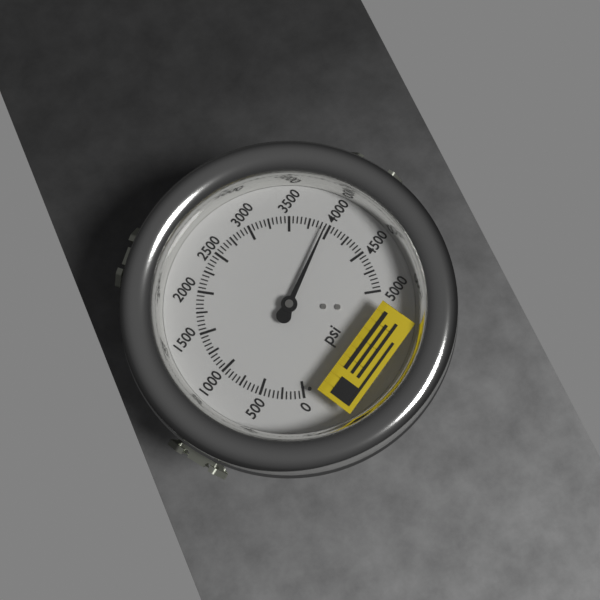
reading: 3950 psi
